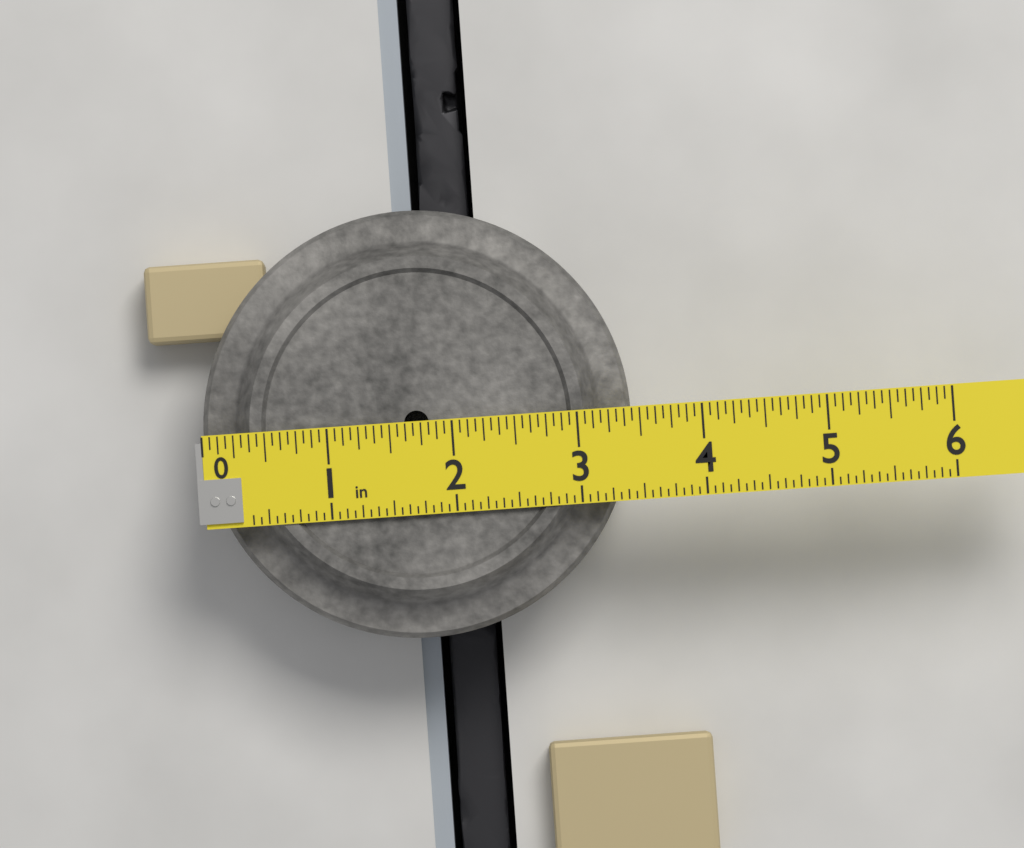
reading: 3.4375 in
